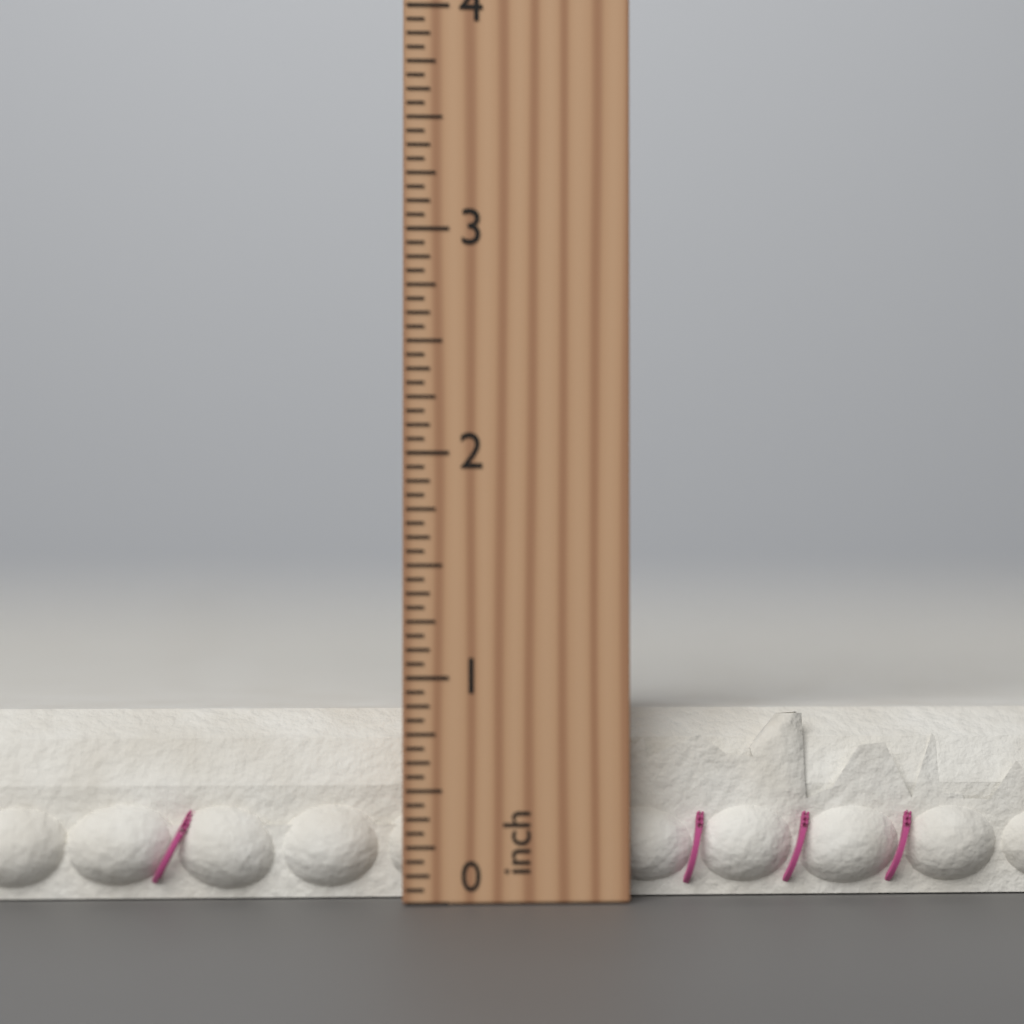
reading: 0.8750 inch
